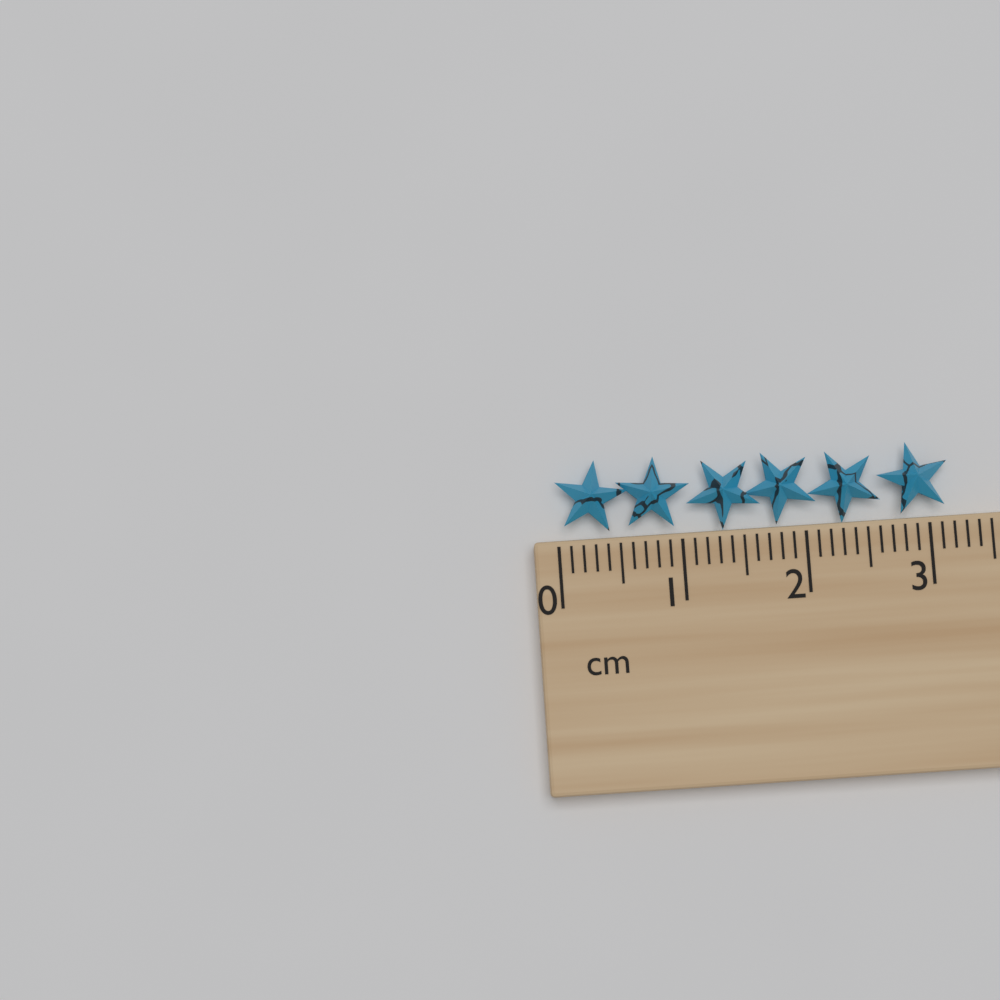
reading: 3.2 cm
